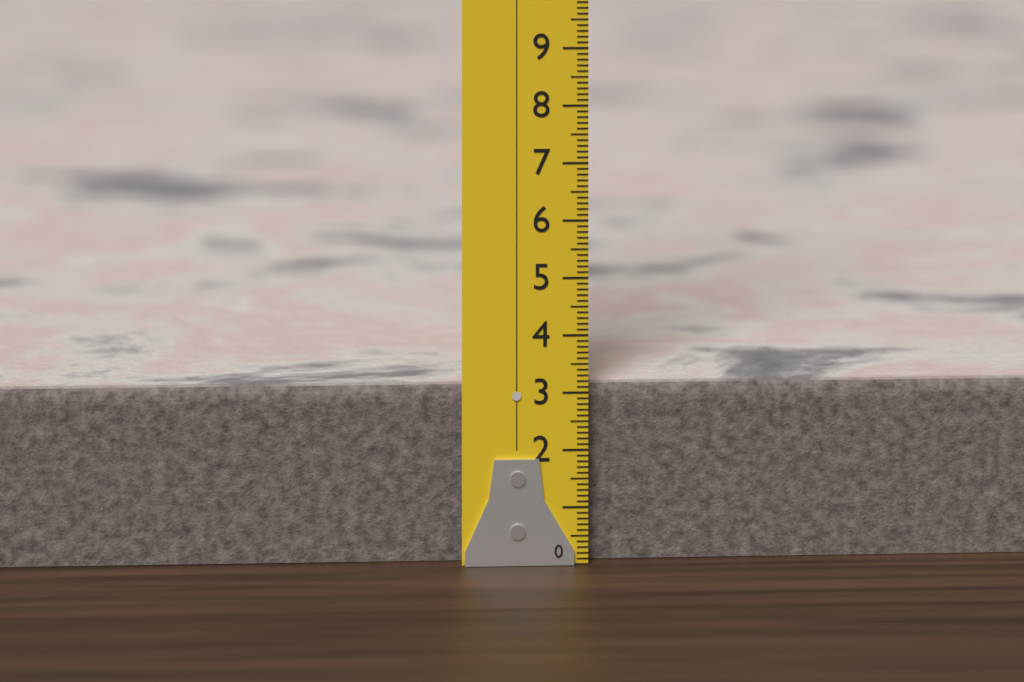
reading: 3.1 (no unit)
